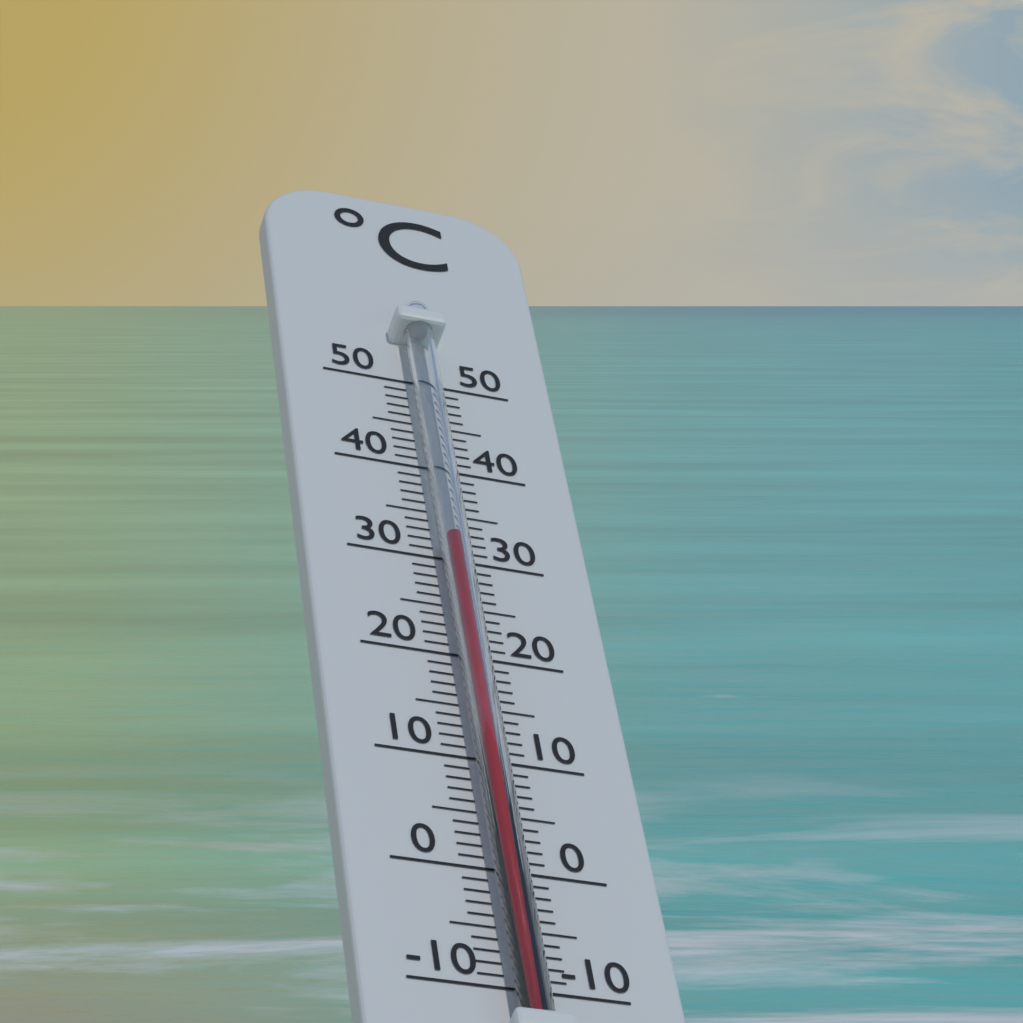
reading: 31 °C
